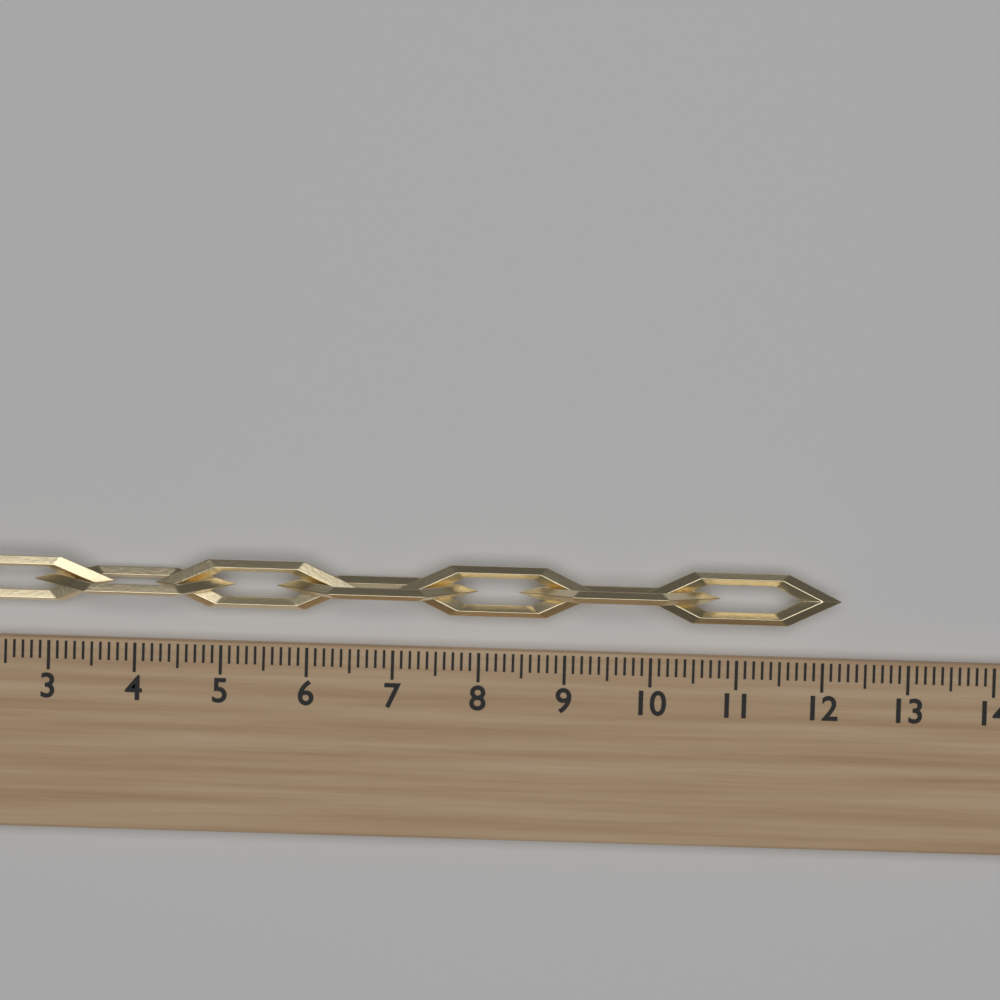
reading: 12.2 (no unit)
